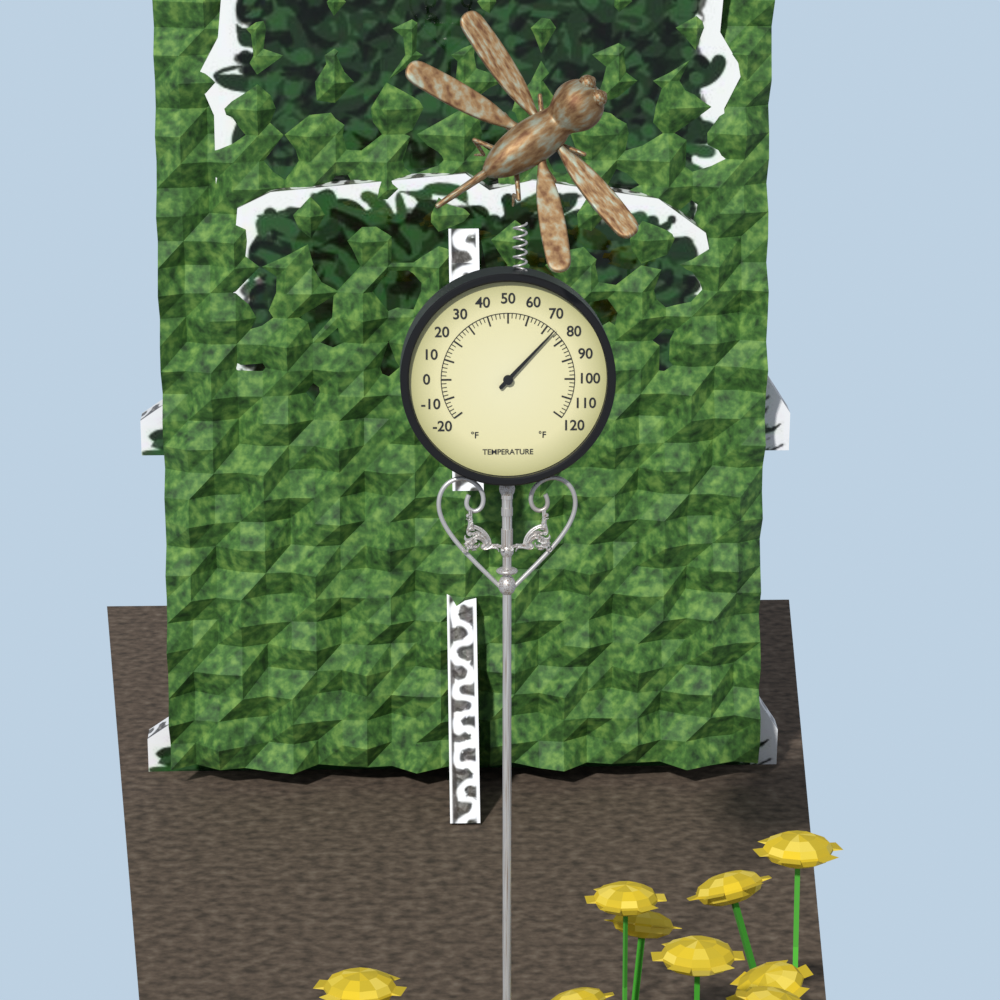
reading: 74 °F
